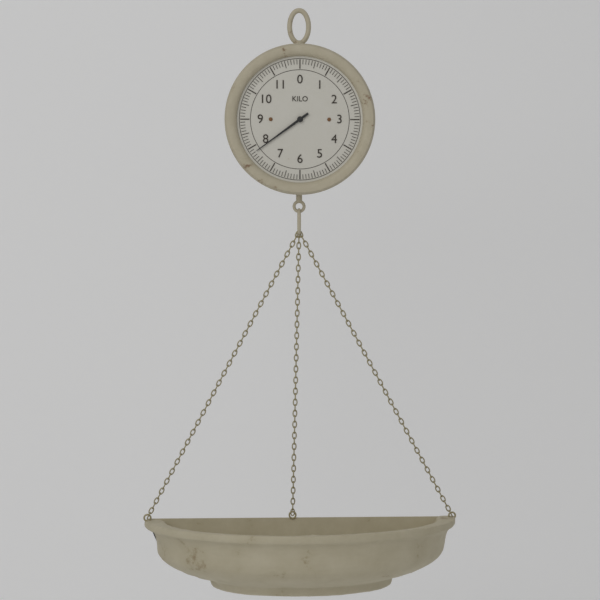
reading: 7.8 kg
